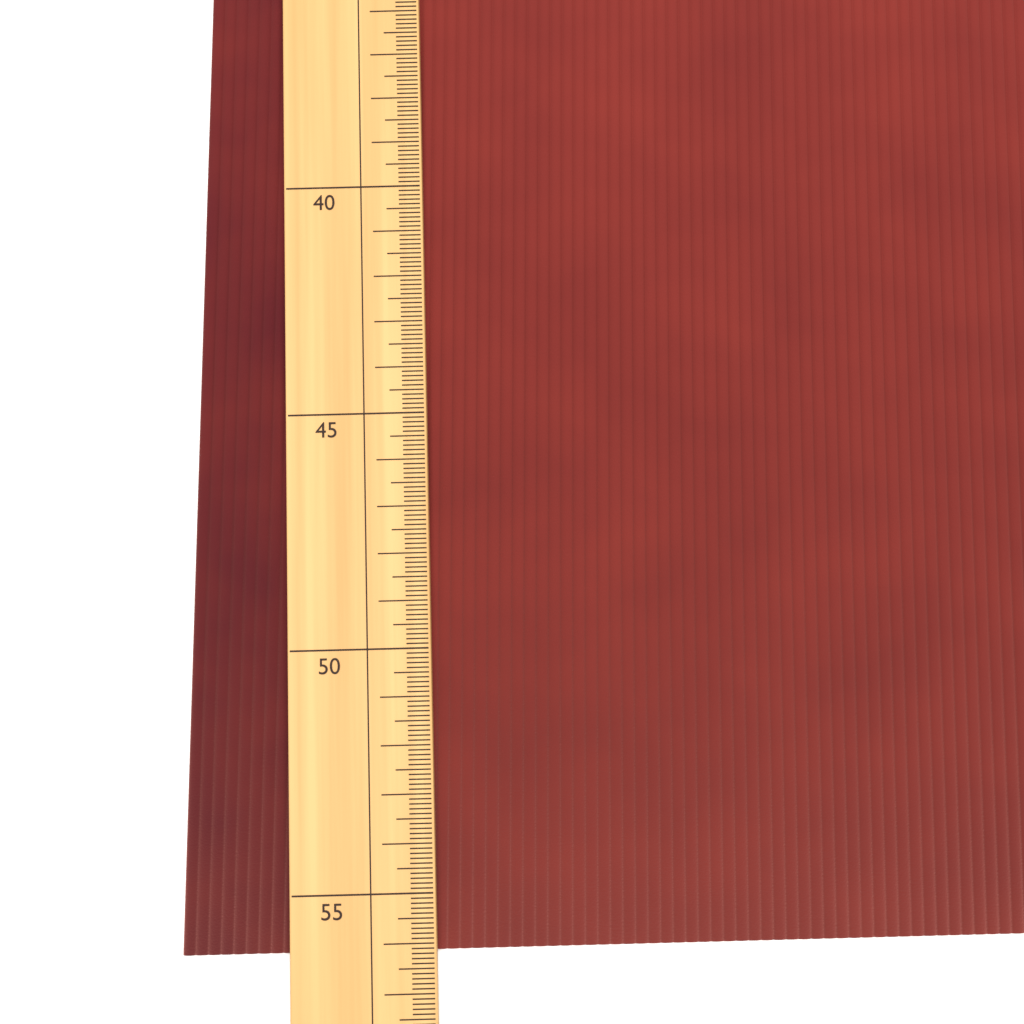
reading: 56.2 (no unit)
